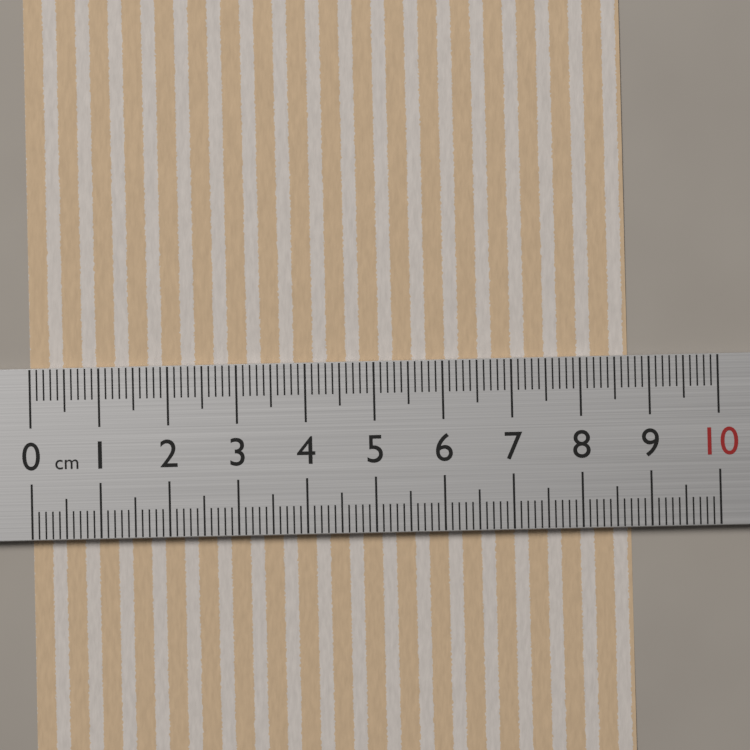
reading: 8.7 cm
